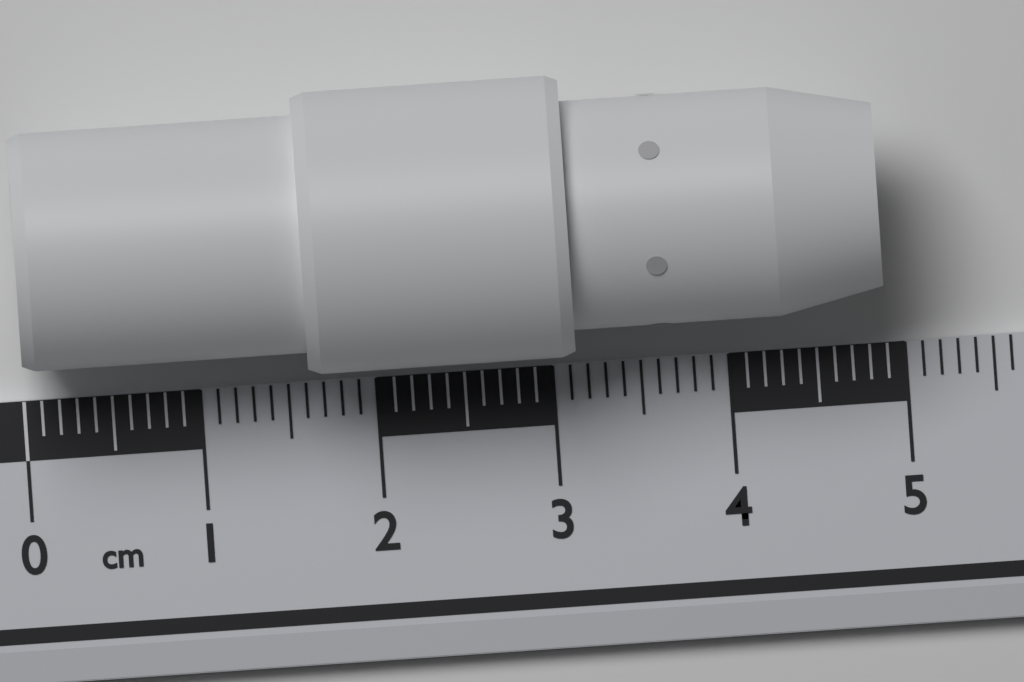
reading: 4.9 cm
